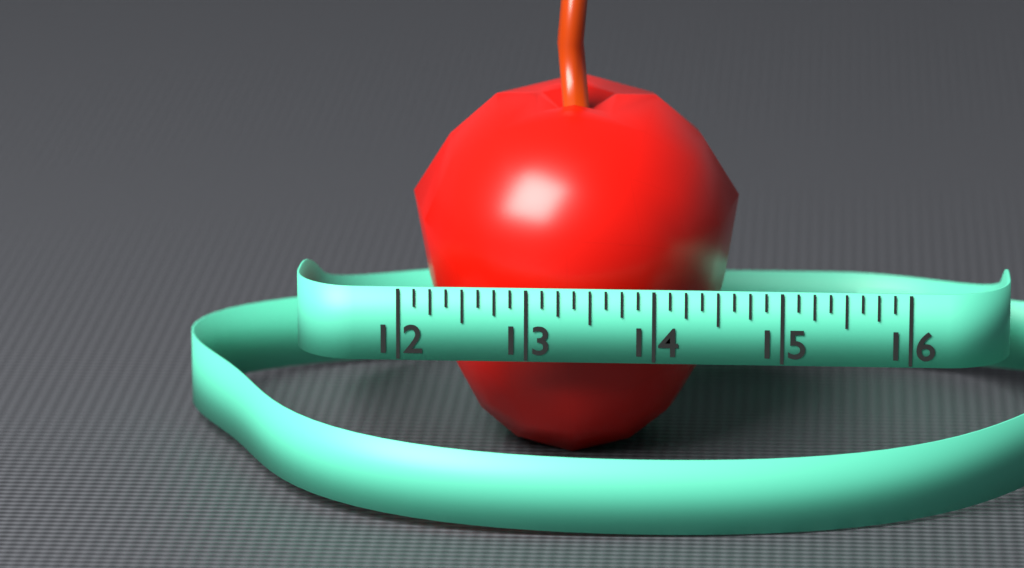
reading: 14.625 (no unit)
